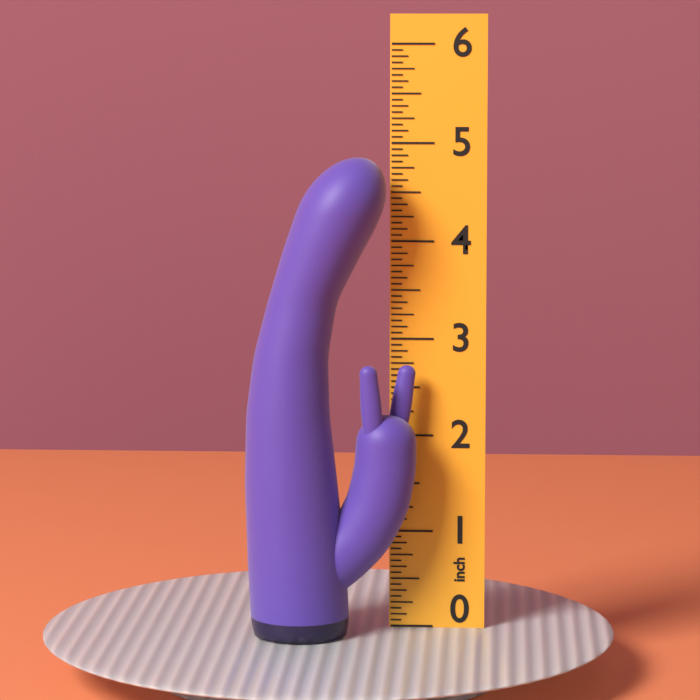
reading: 4.8750 inch
